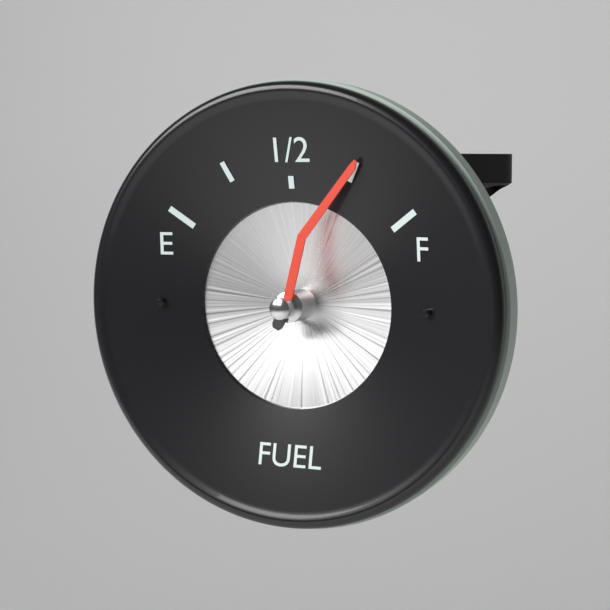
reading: 0.75 (no unit)
